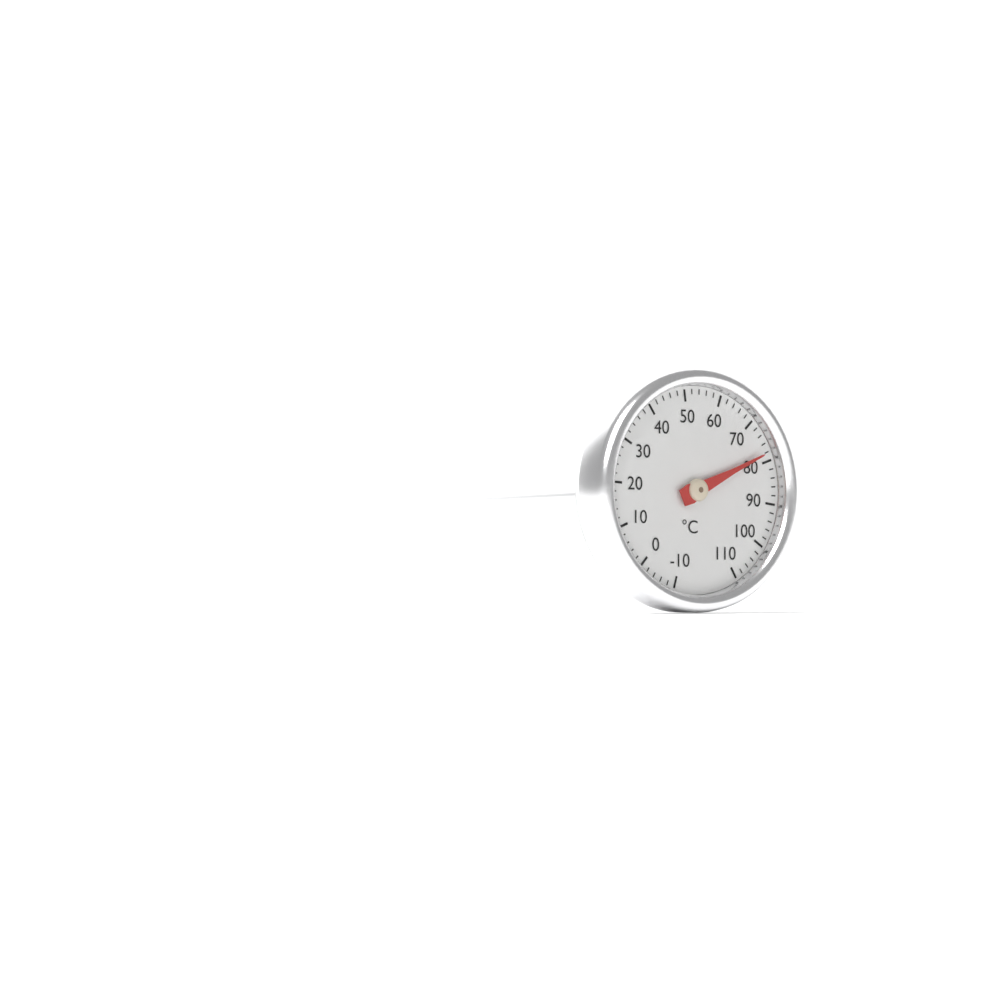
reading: 78 °C
